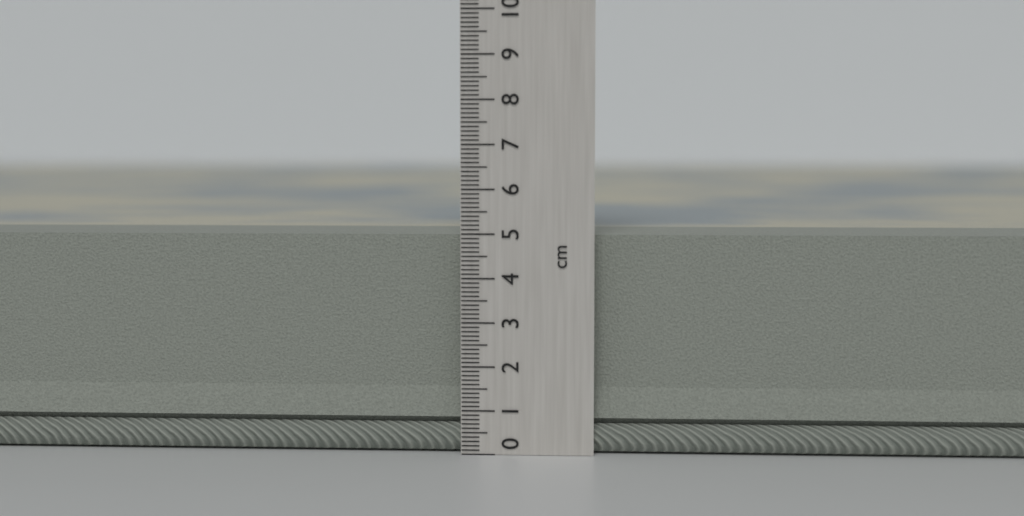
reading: 5.0 cm
